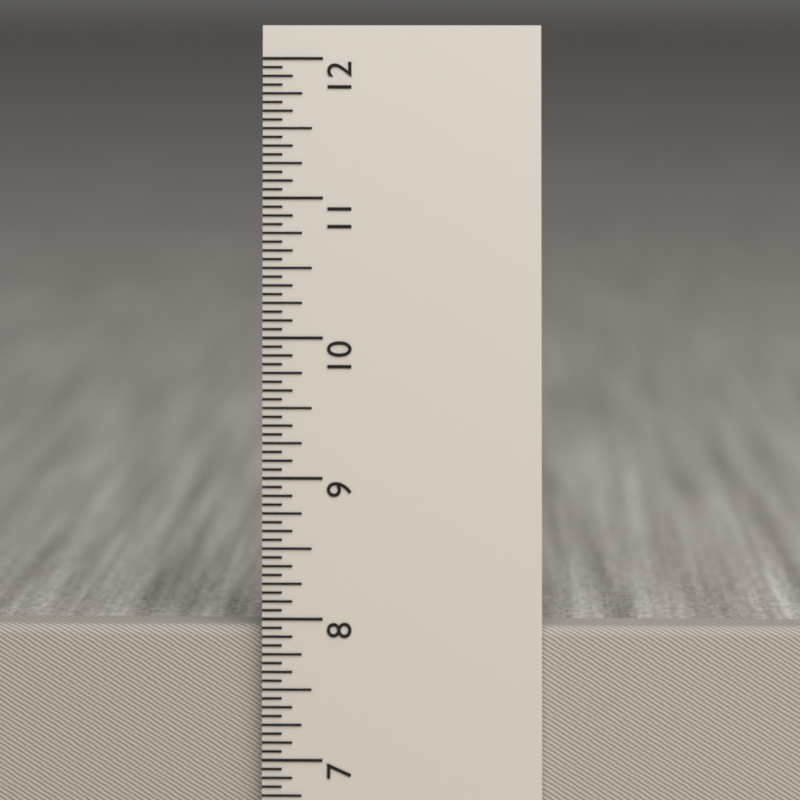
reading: 7.9375 in
